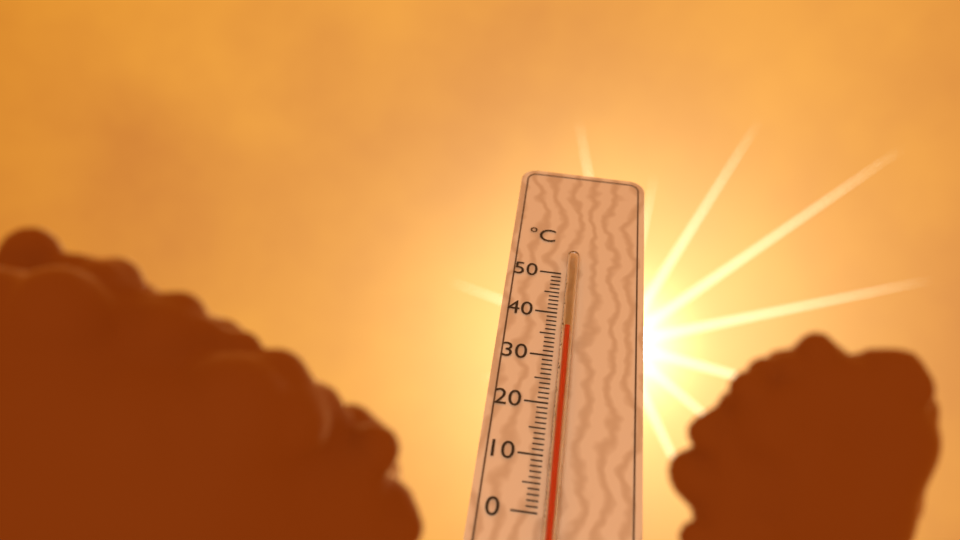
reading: 36 °C
